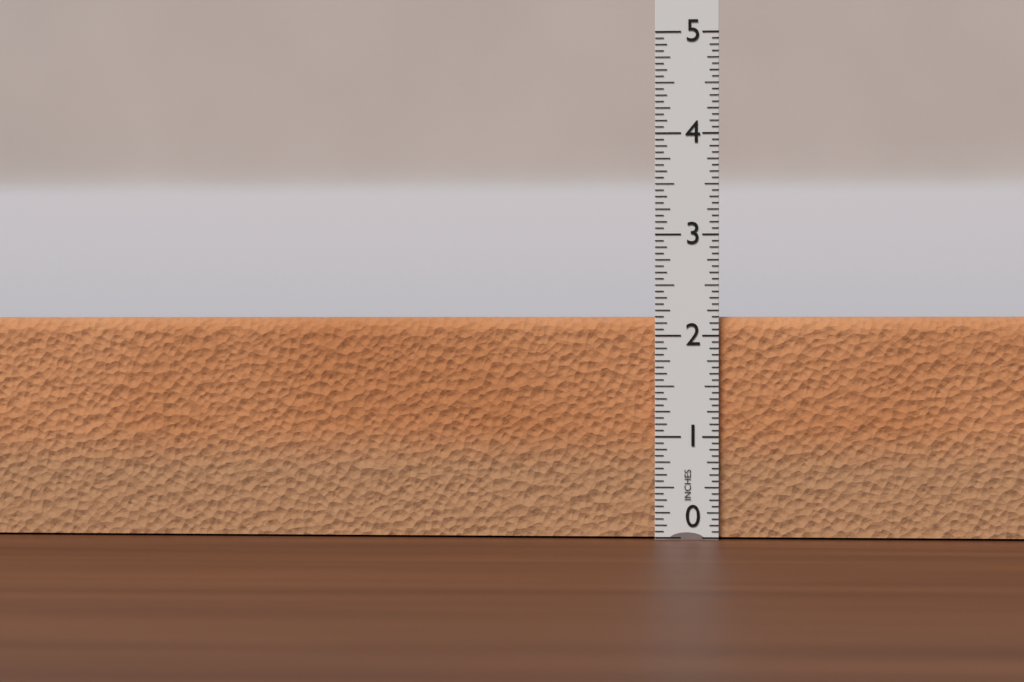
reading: 2.1875 in
